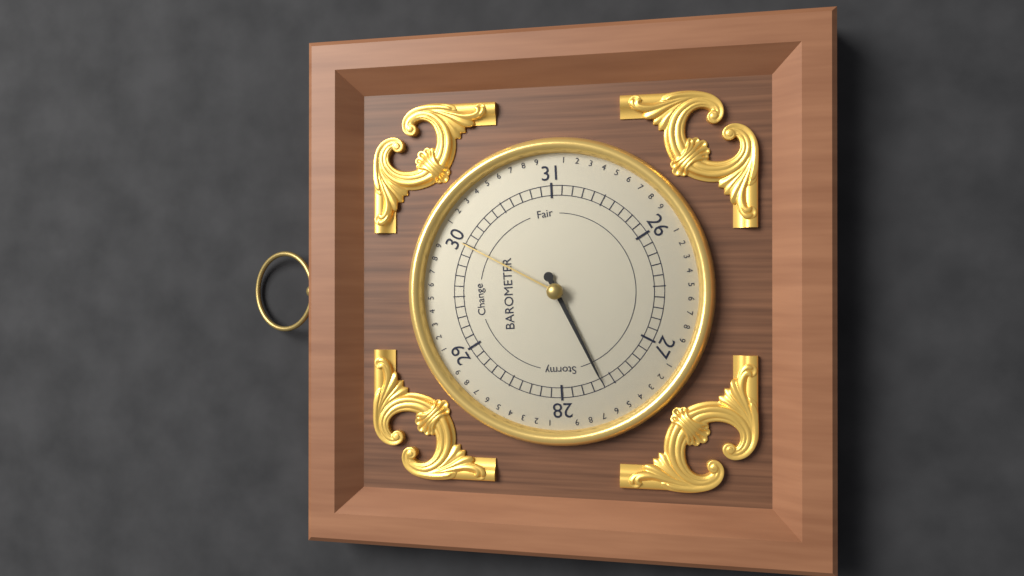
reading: 27.6 (no unit)
